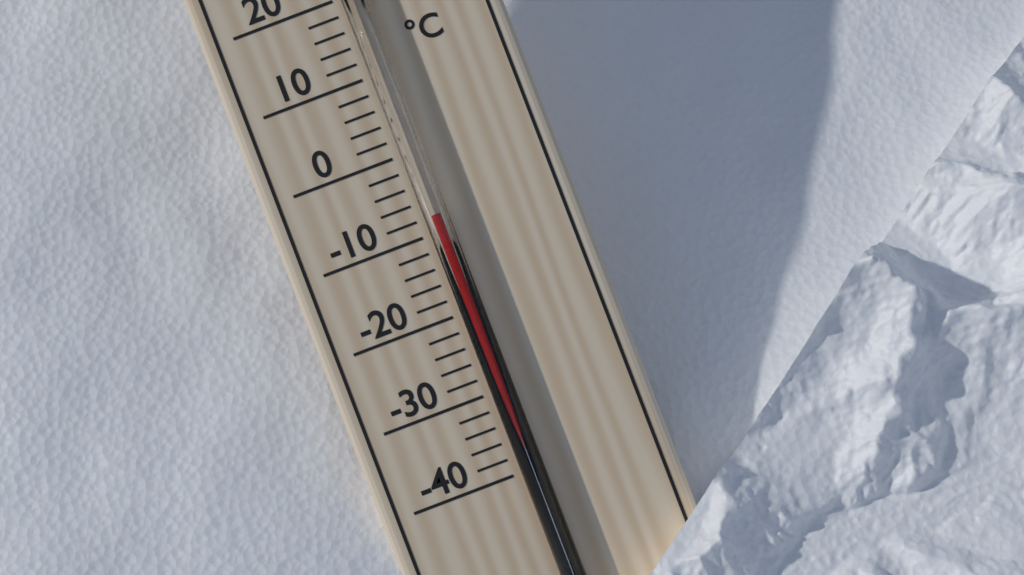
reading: -8 °C
